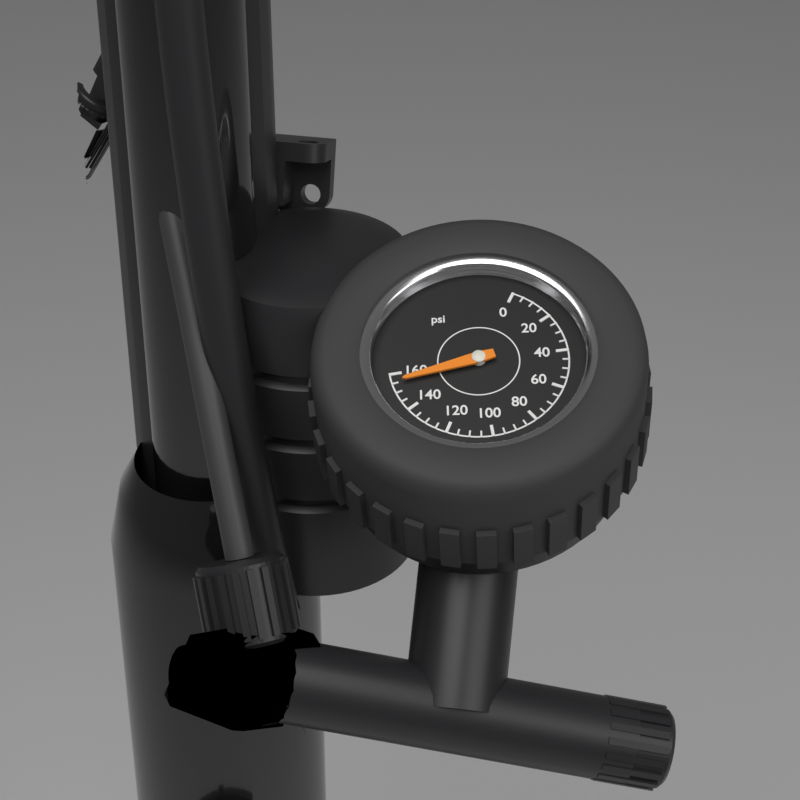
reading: 155 psi
